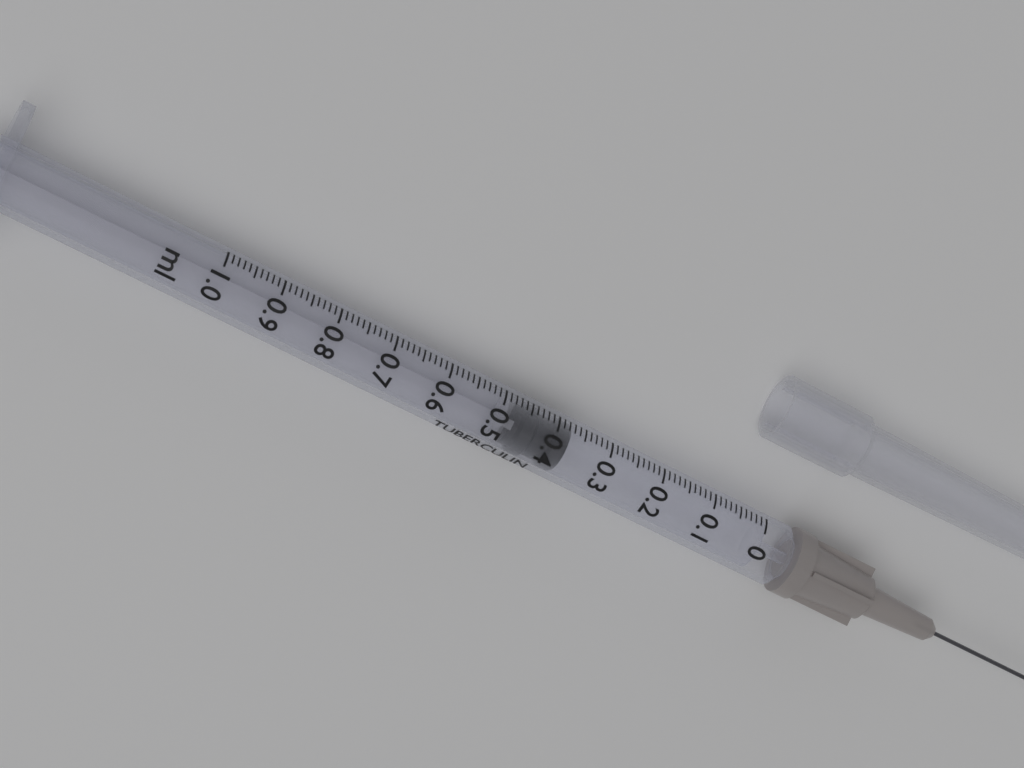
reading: 0.37 ml
